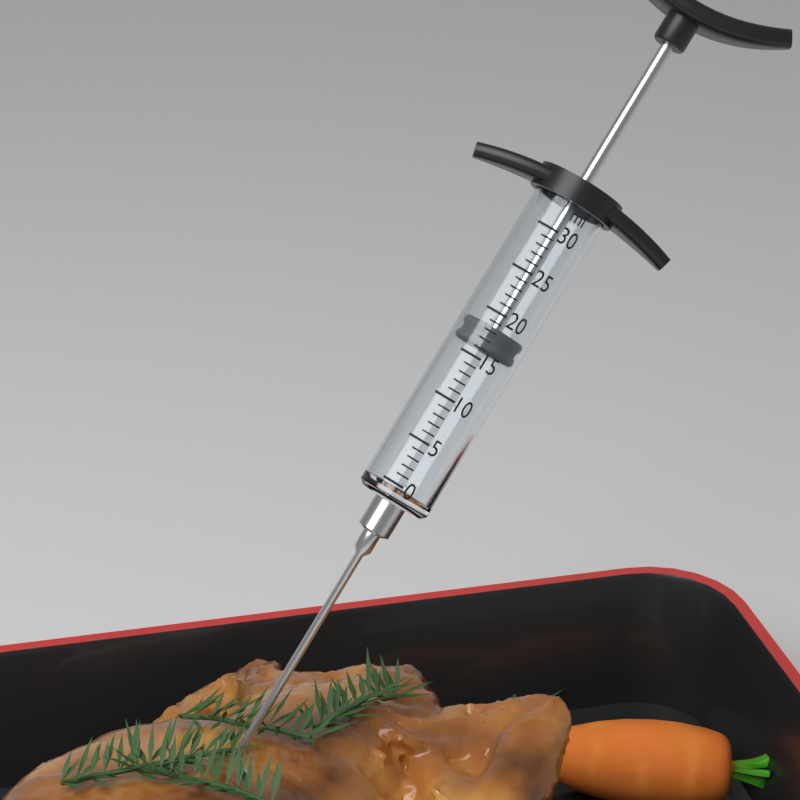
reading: 16 ml
